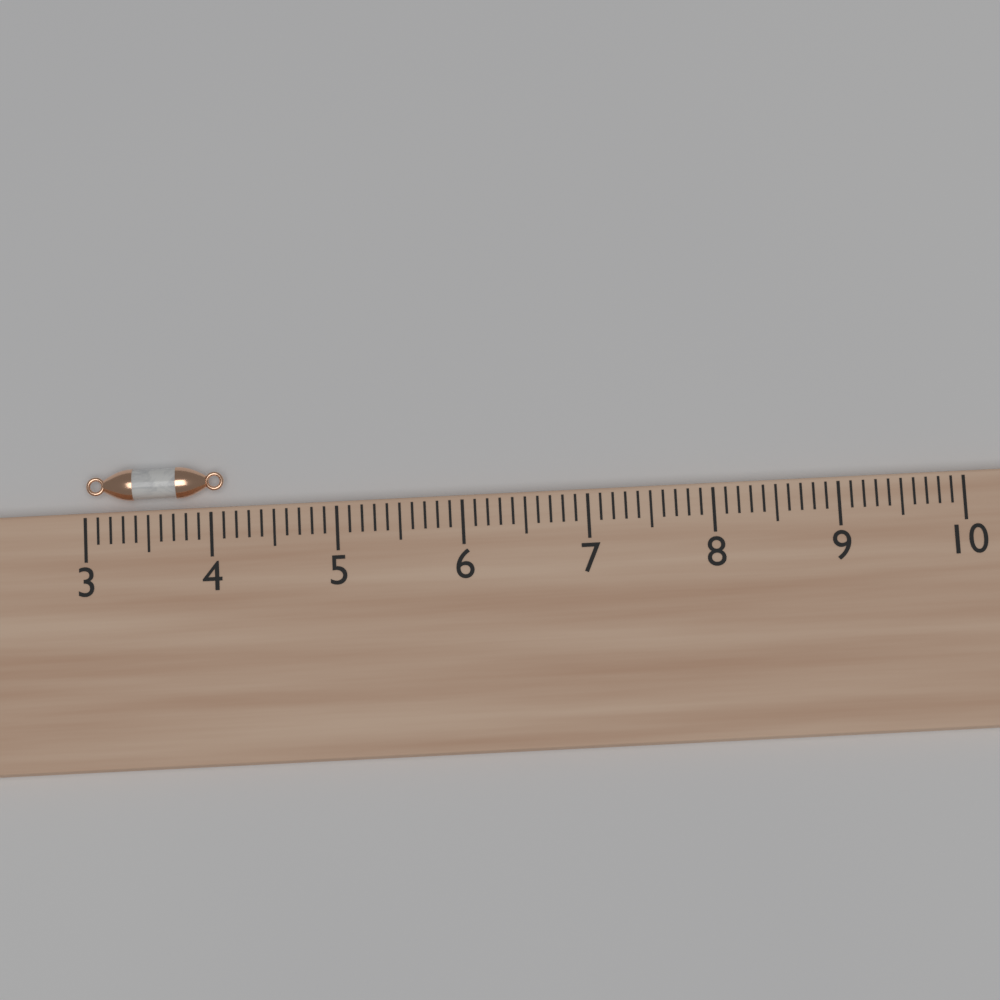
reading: 4.1 (no unit)
